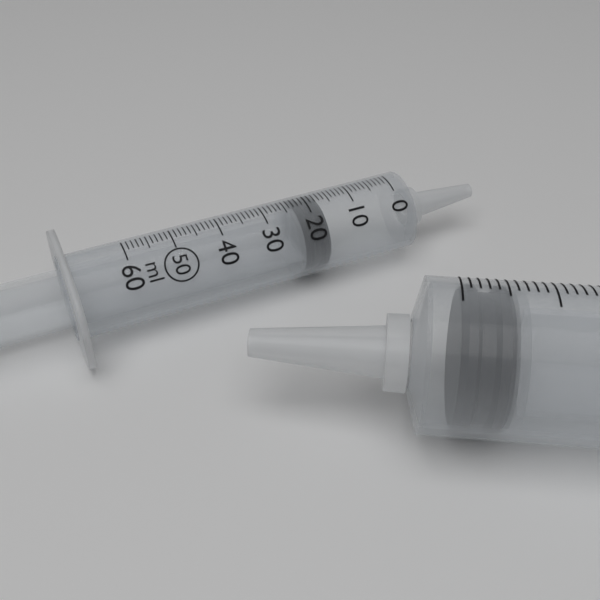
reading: 17 ml
